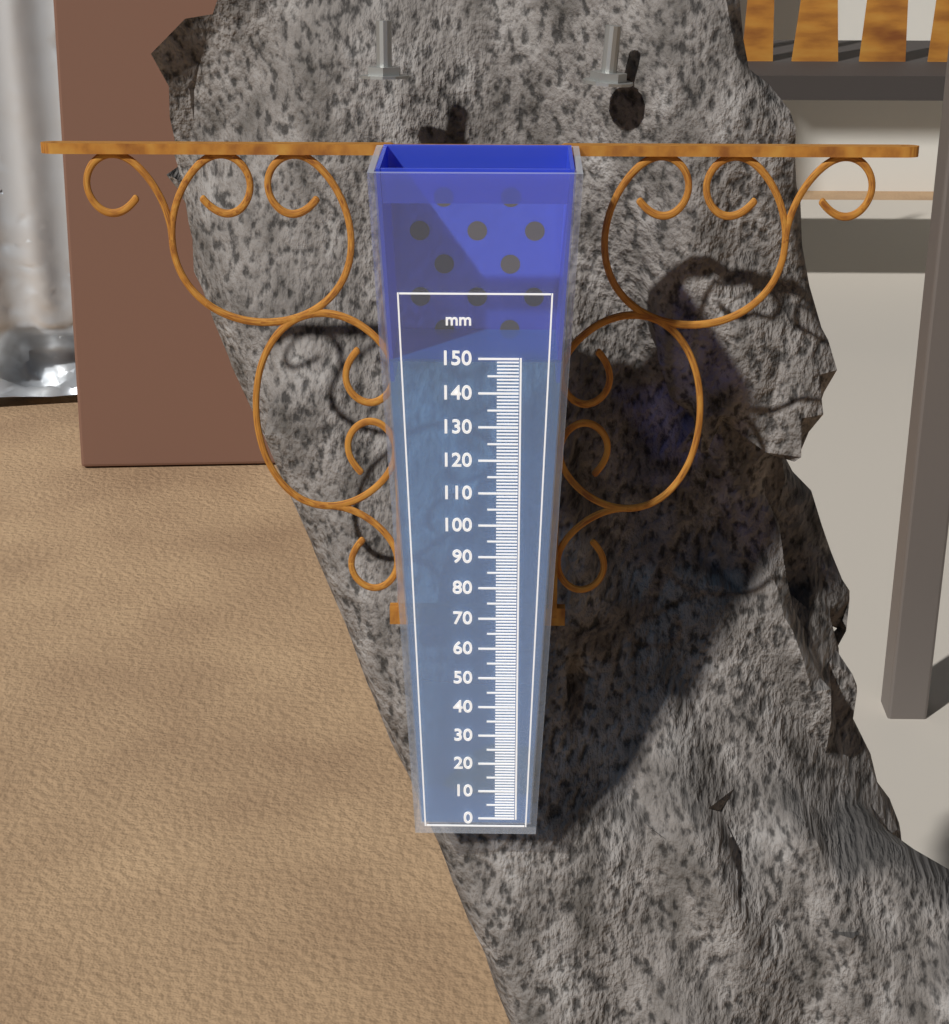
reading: 149 mm
